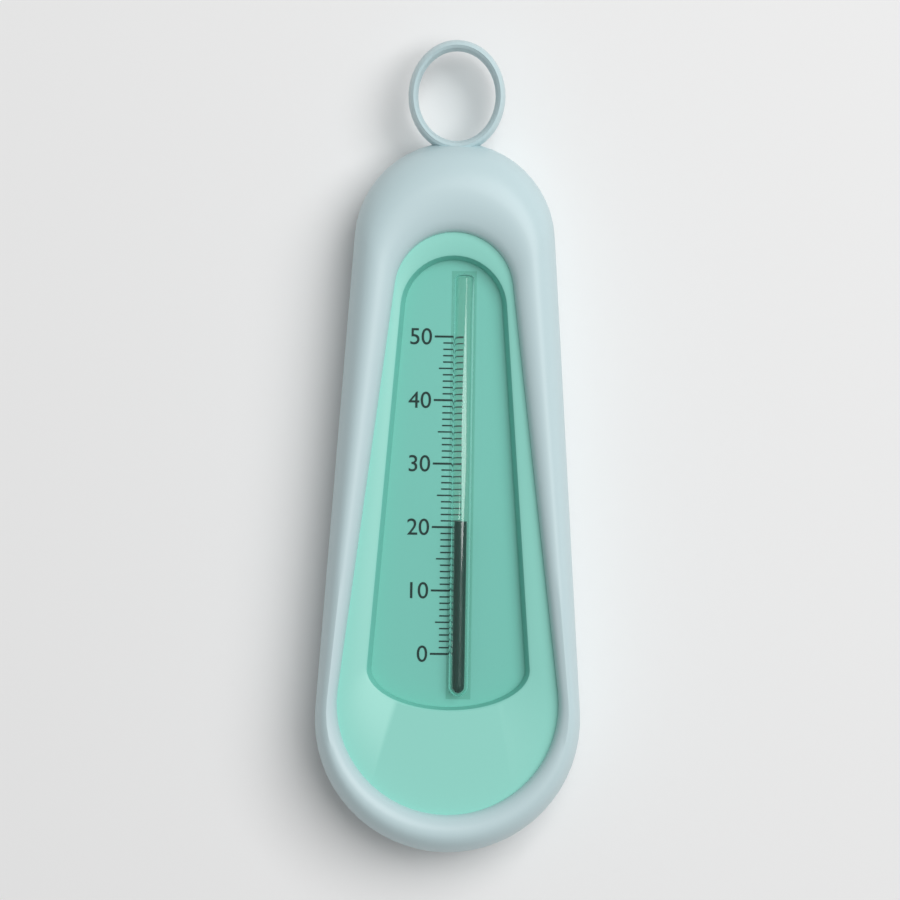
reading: 21 (no unit)
